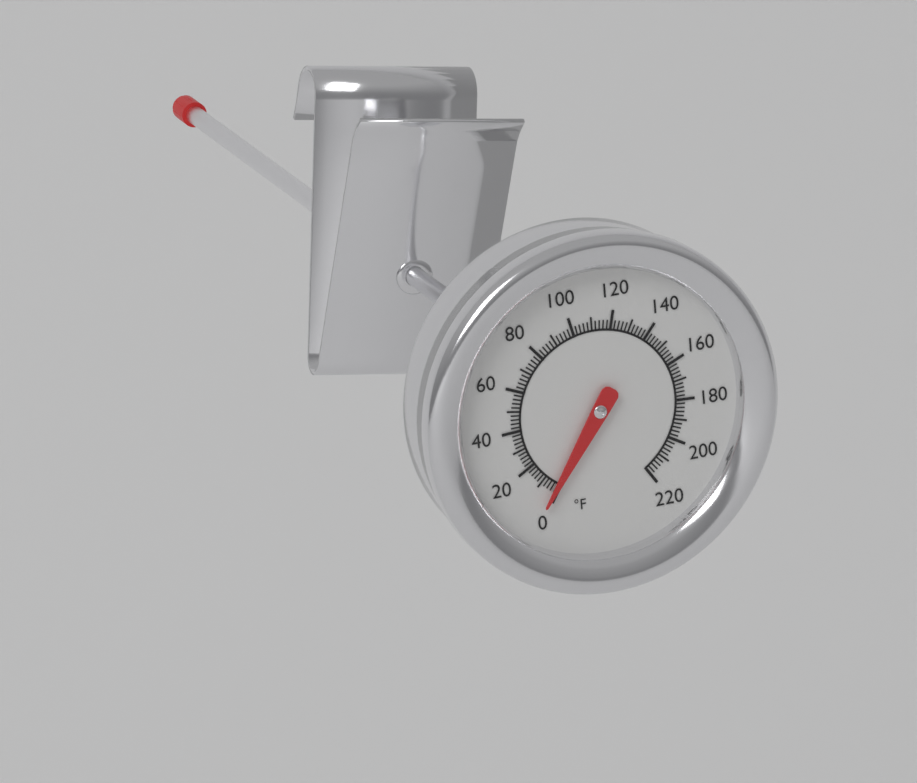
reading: 2 °F
